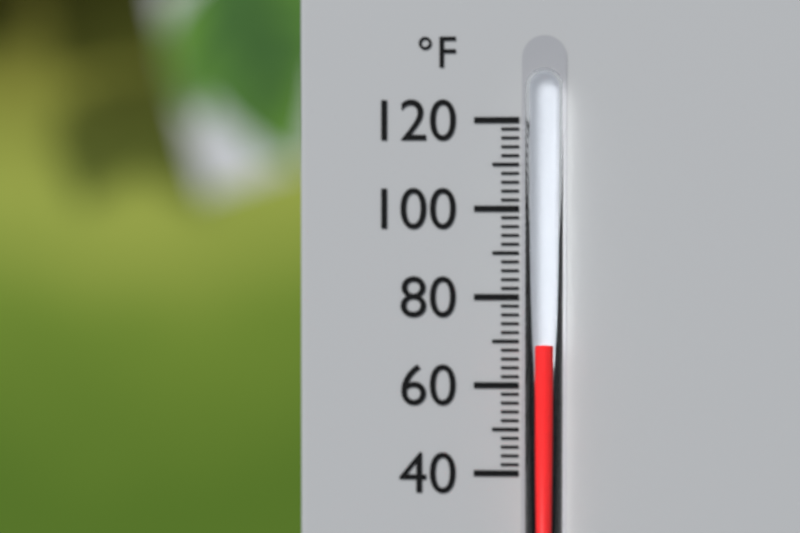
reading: 70 °F
